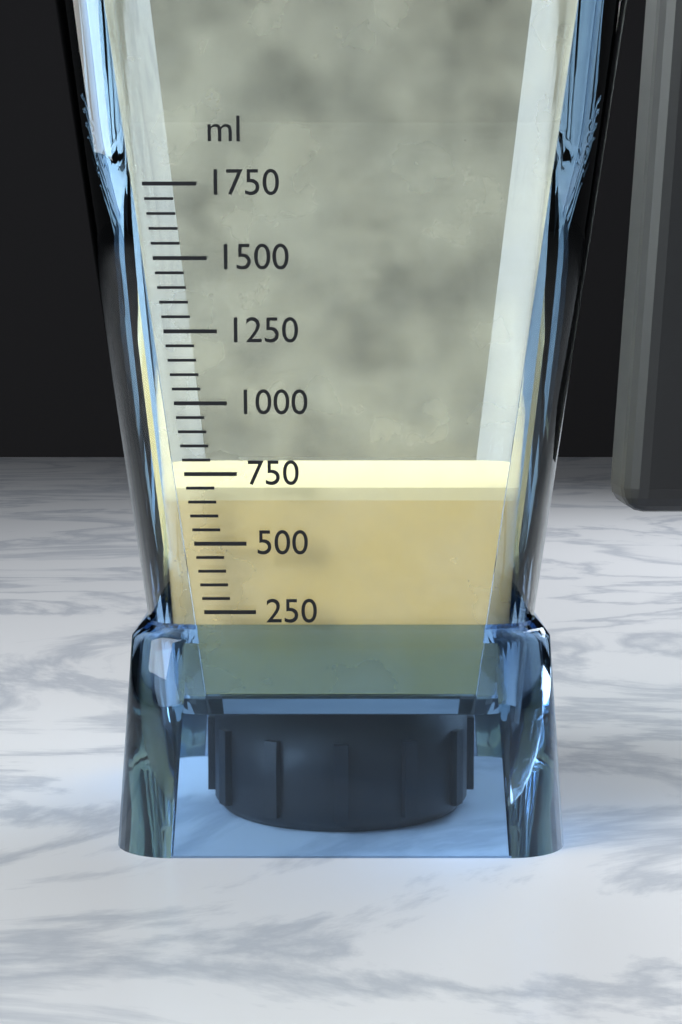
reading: 700 ml
